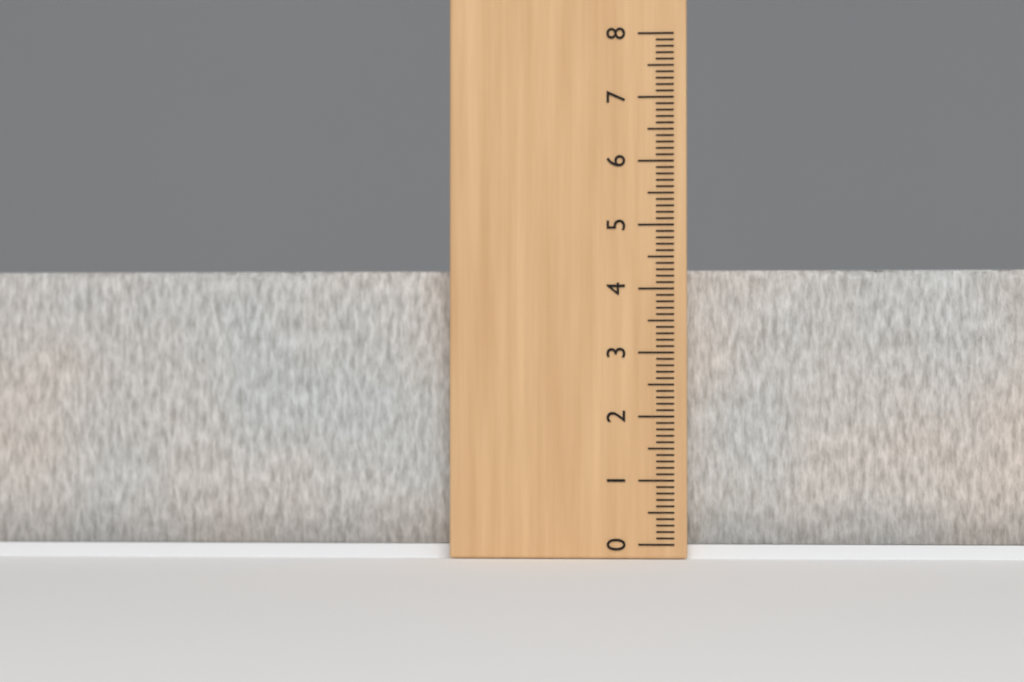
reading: 4.3 (no unit)
